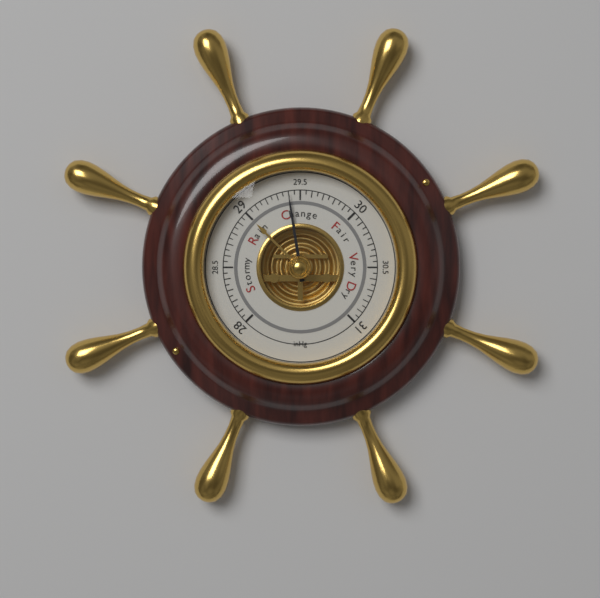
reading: 29.40 inHg
